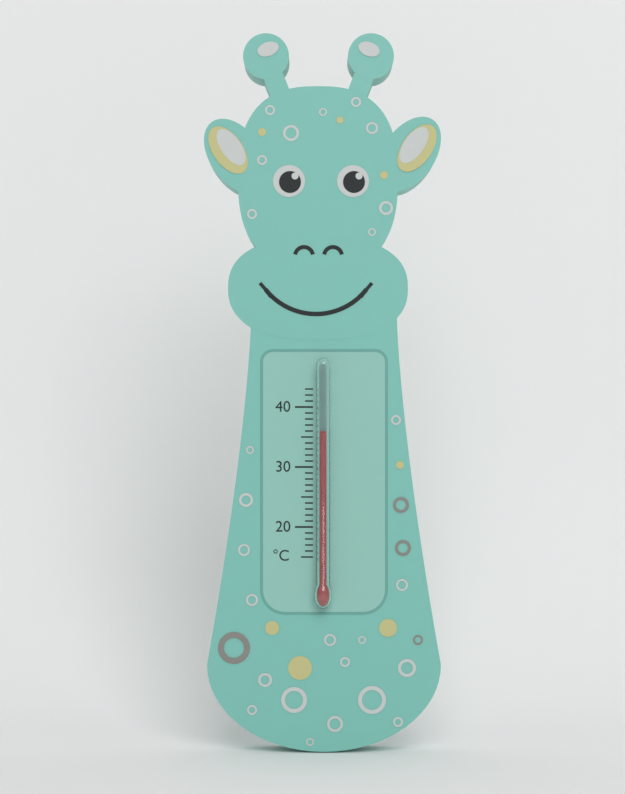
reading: 36 °C
